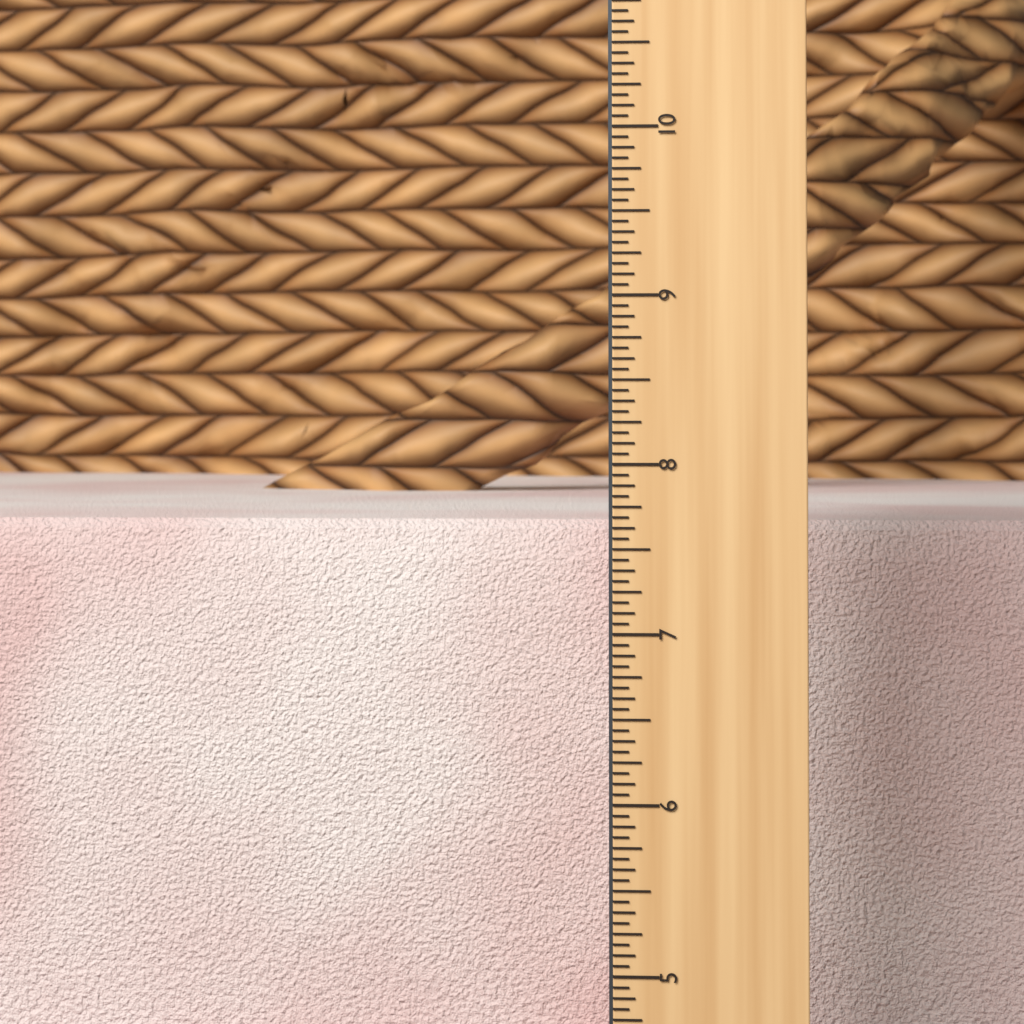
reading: 7.5625 in
